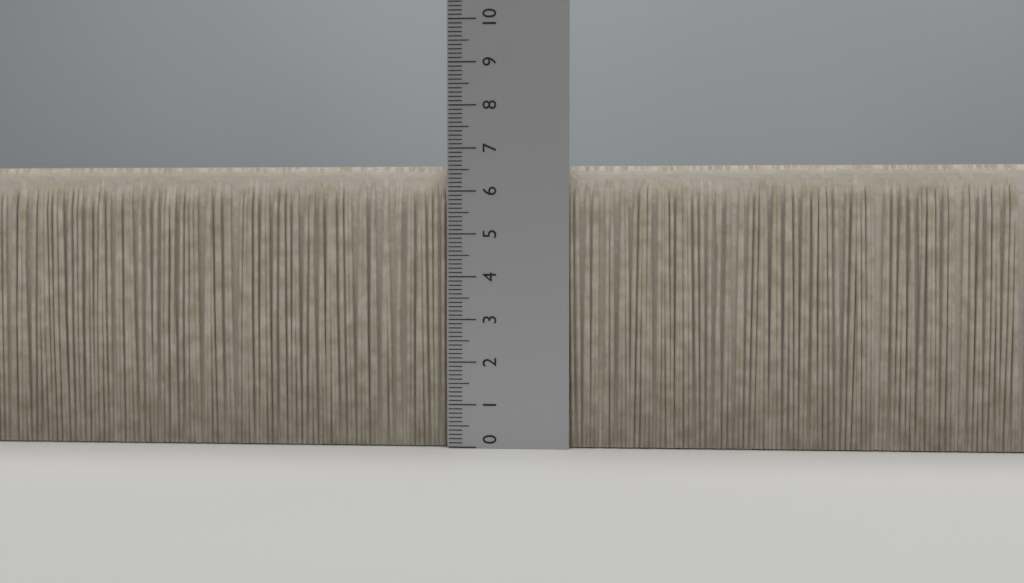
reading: 6.6 (no unit)
